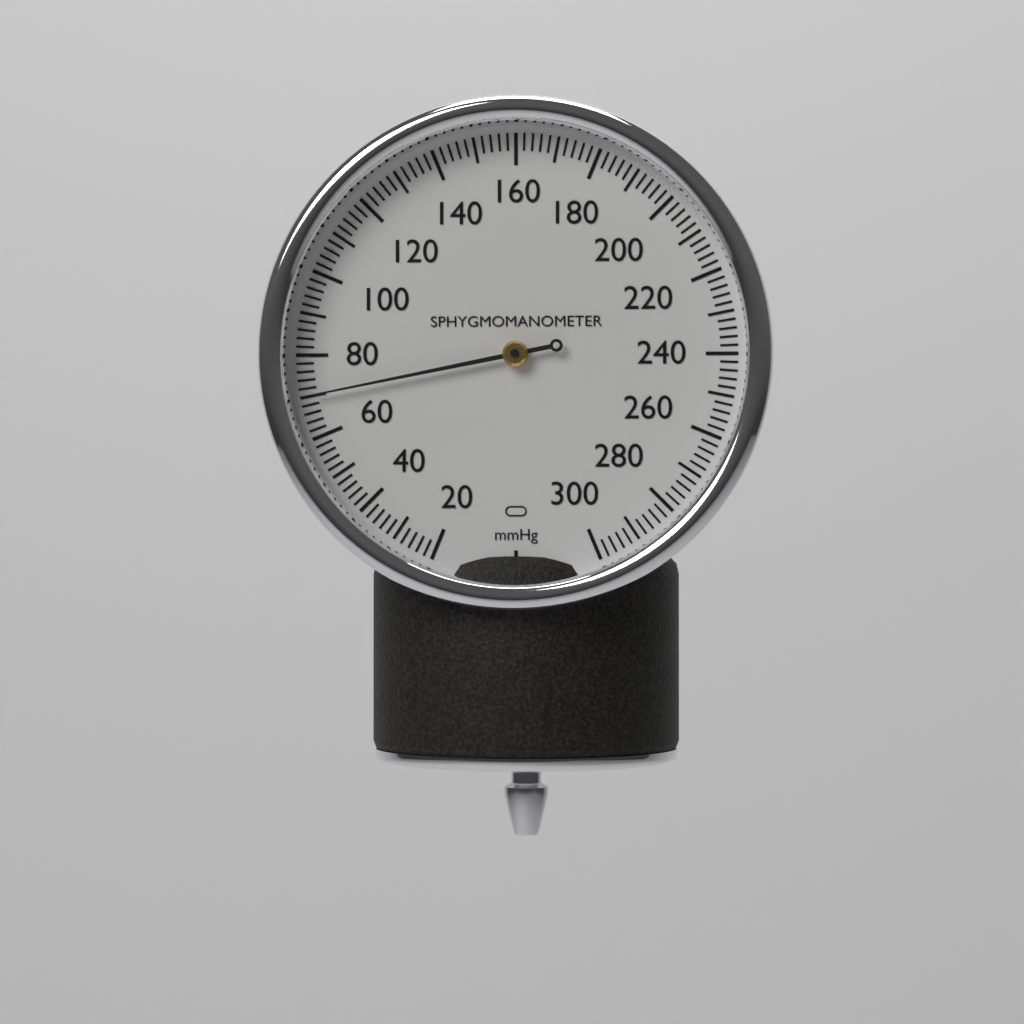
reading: 70 mmHg
